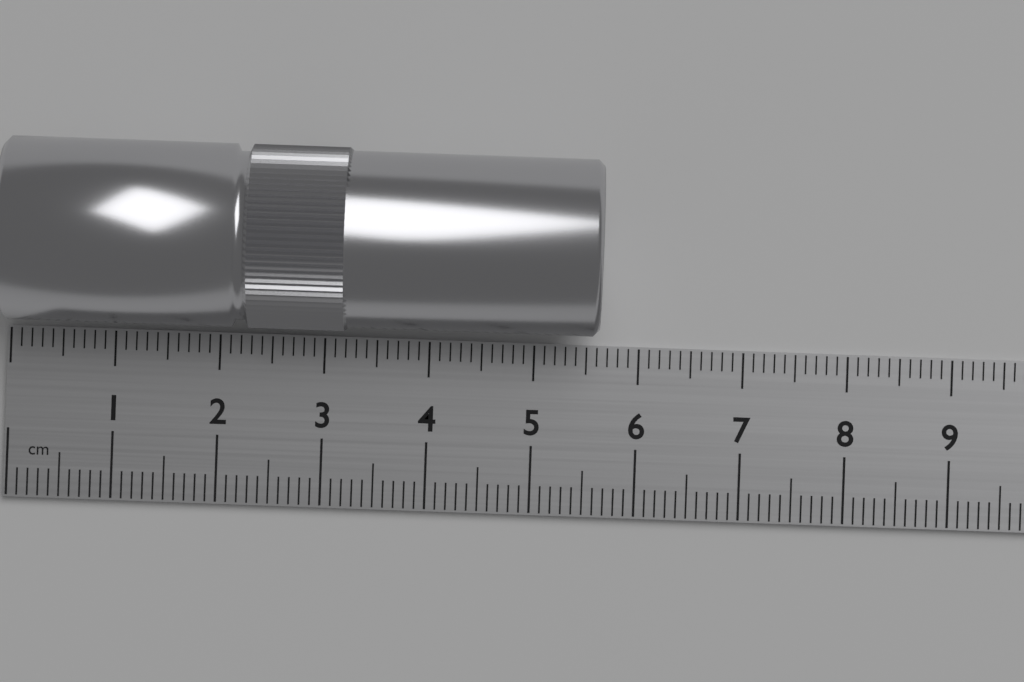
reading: 5.6 cm
